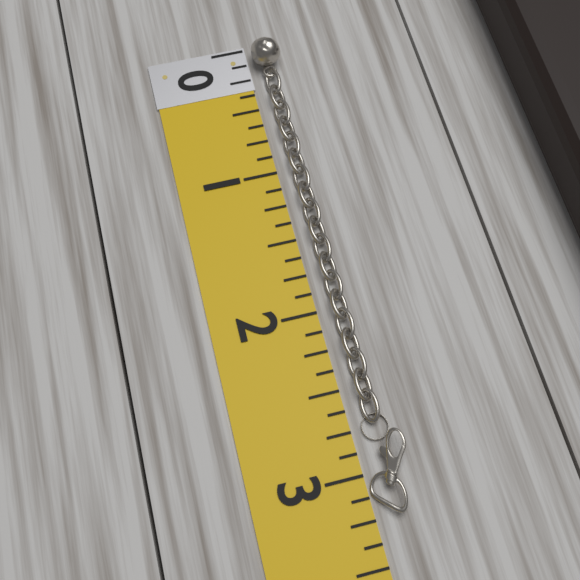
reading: 3.250 (no unit)
